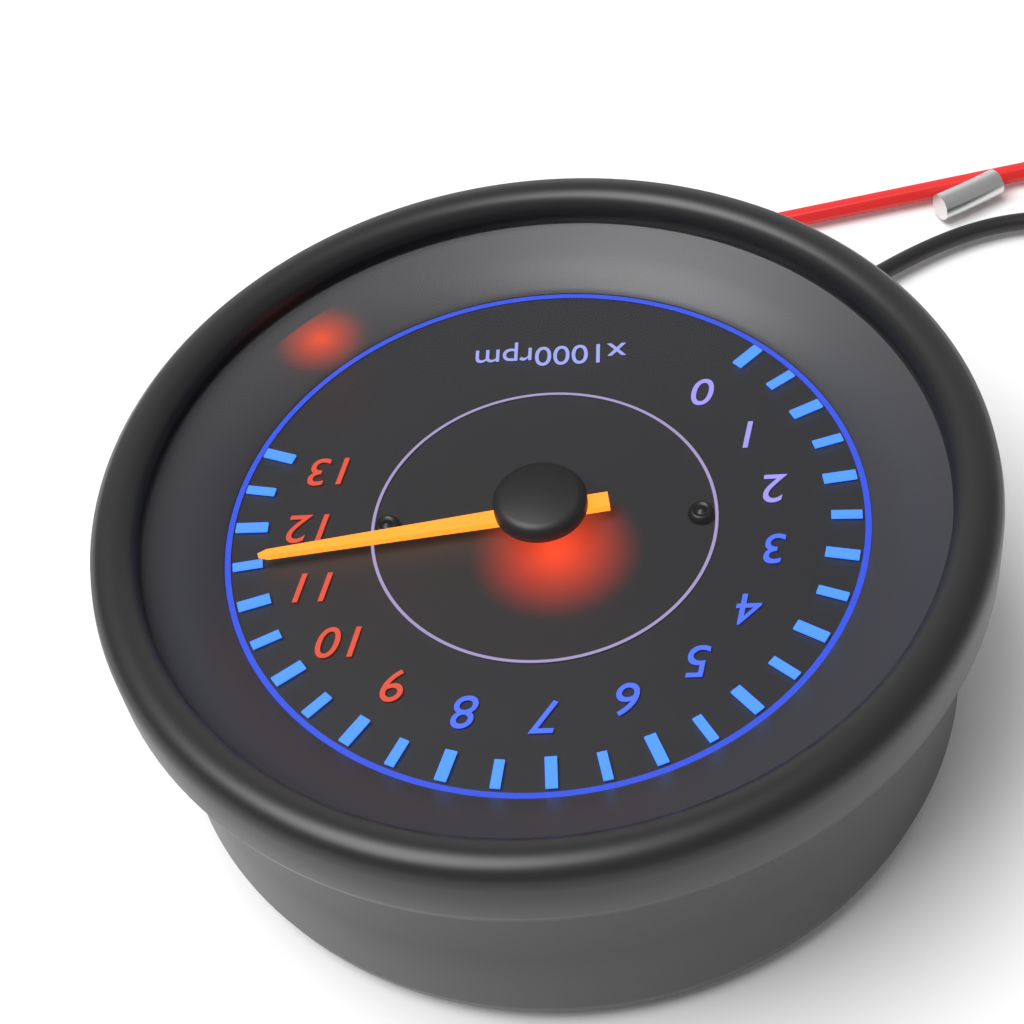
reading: 11500 rpm
